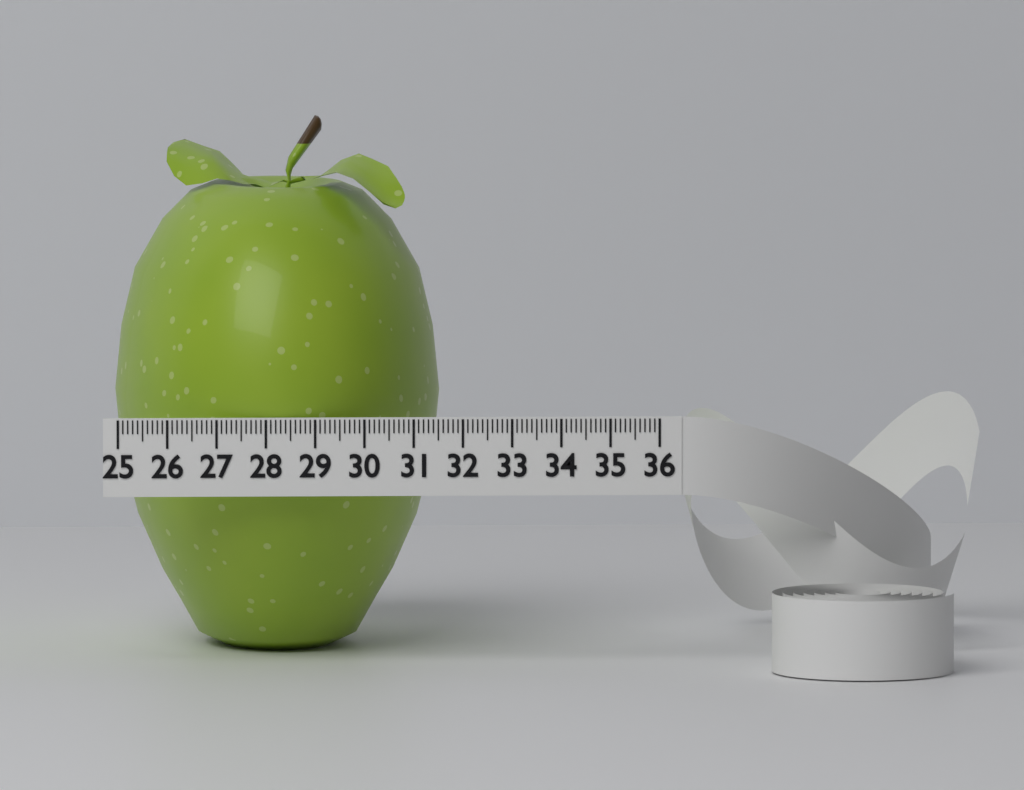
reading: 31.7 (no unit)
